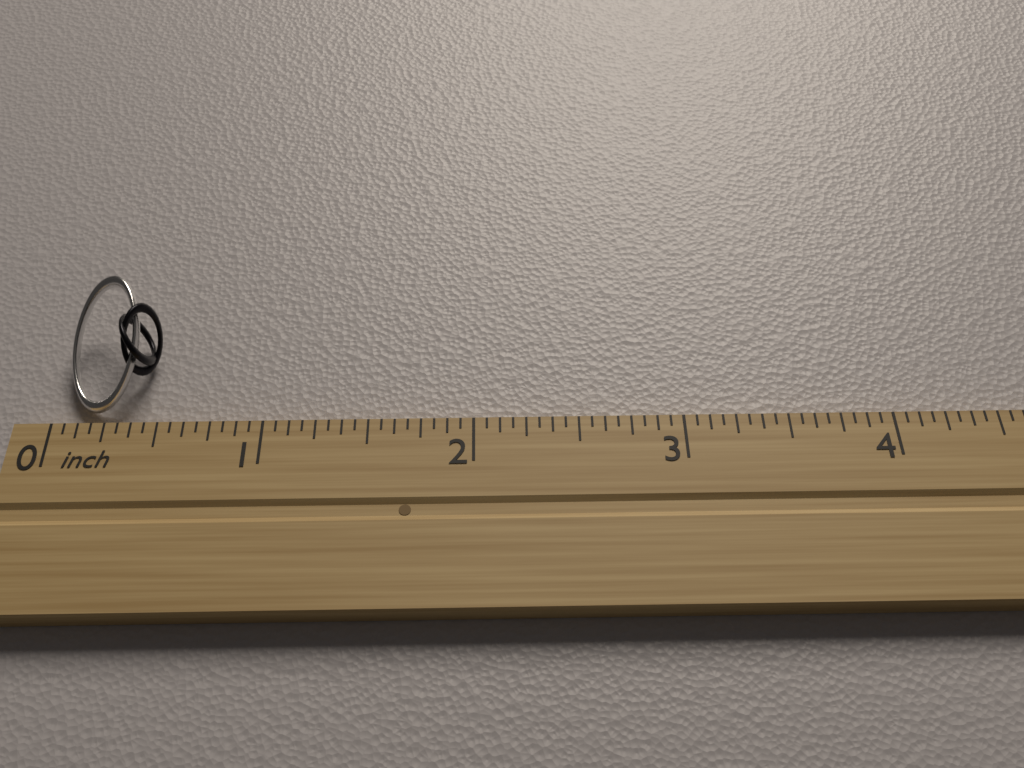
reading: 0.4375 inch
